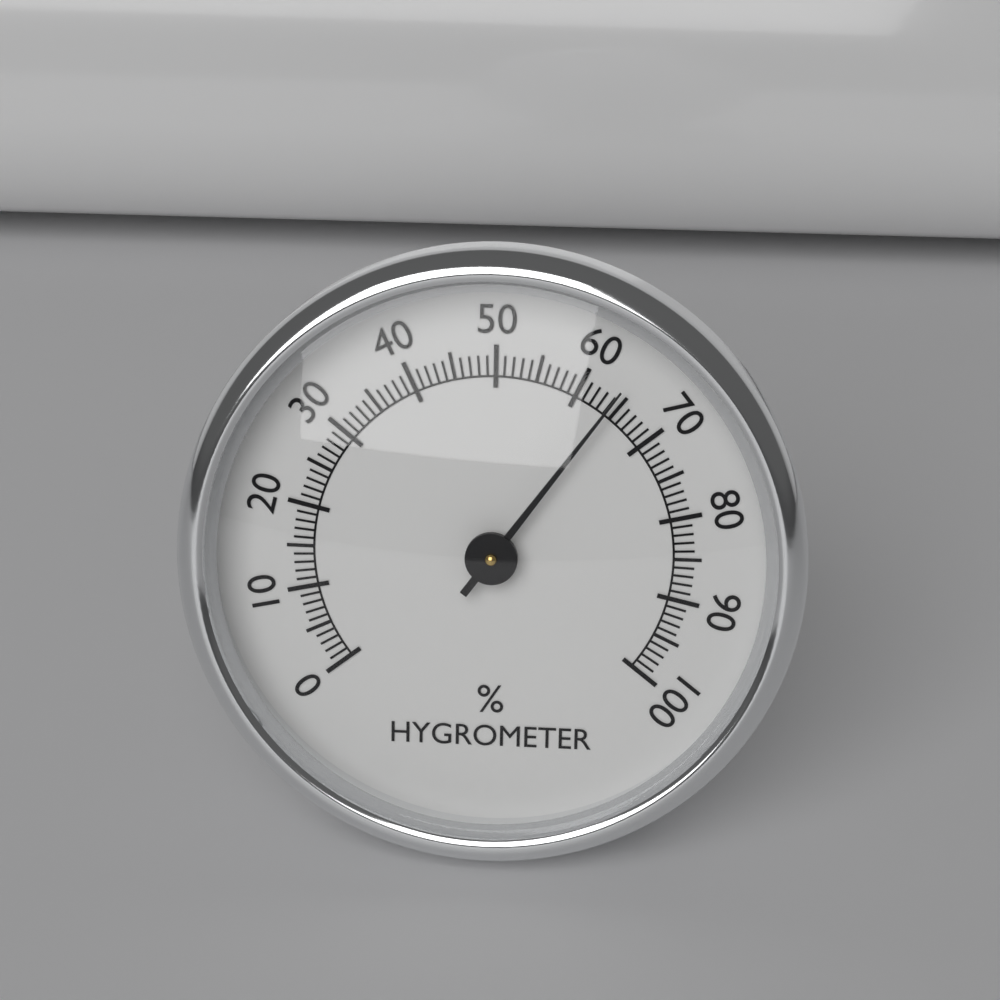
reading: 64 %
